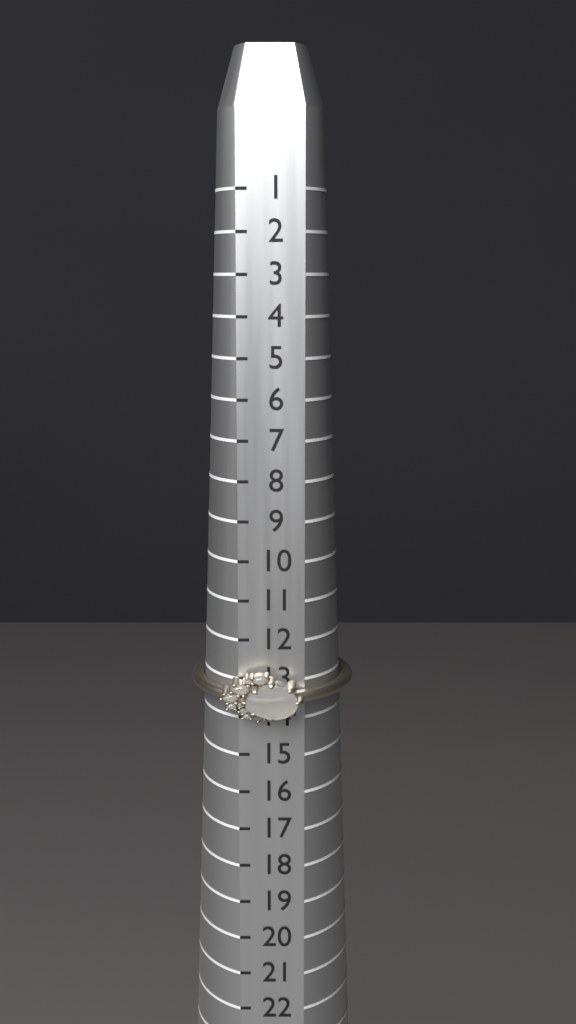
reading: 14 (no unit)
